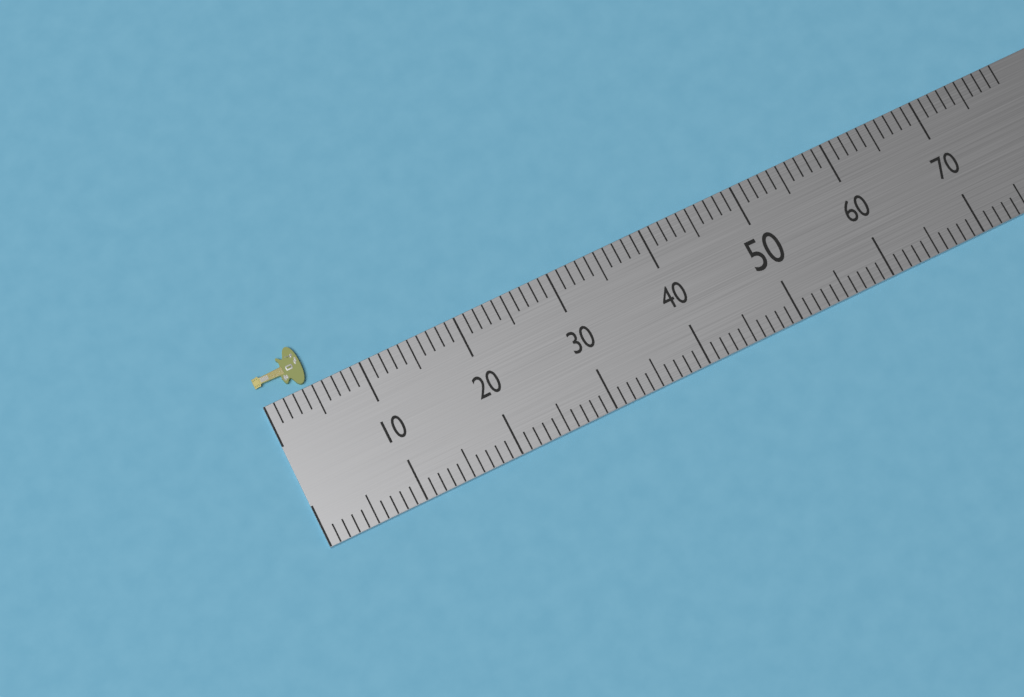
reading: 5 (no unit)
